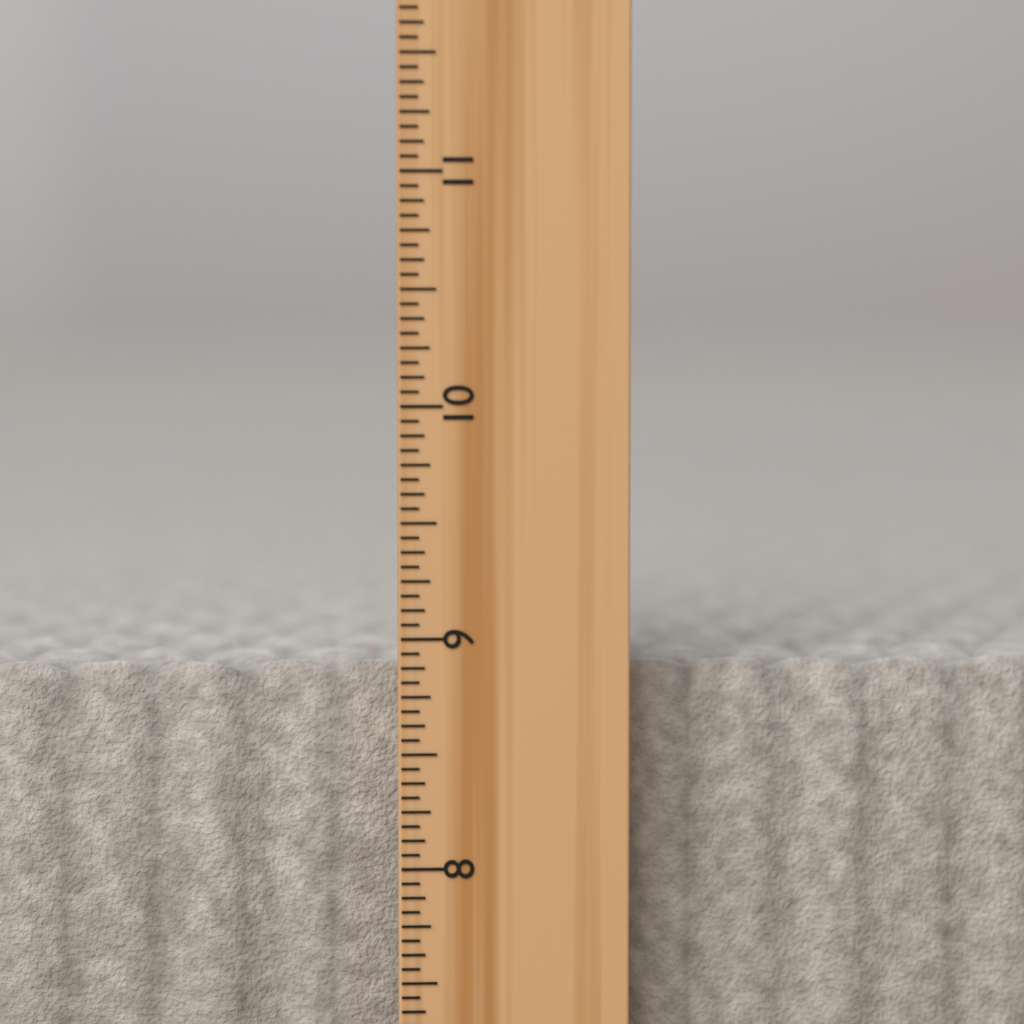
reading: 8.8750 inch
